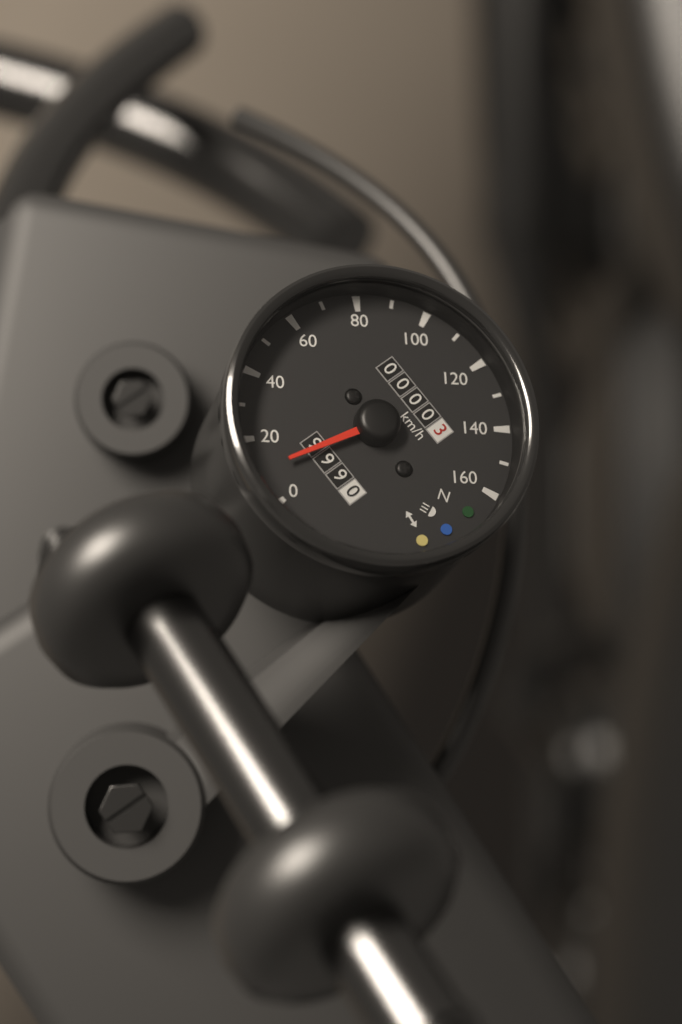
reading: 10 km/h
